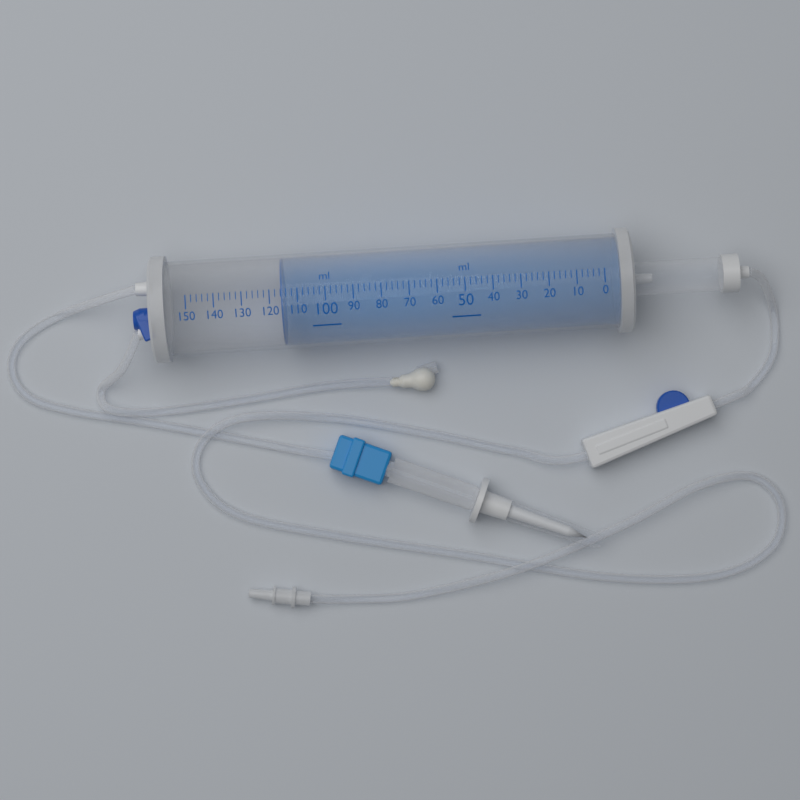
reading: 116 ml
